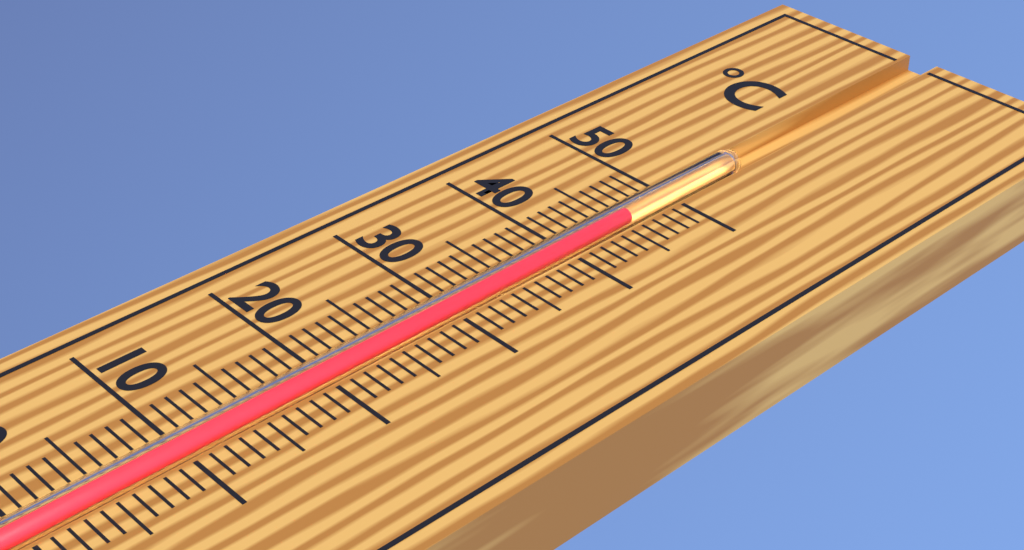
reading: 46 °C
